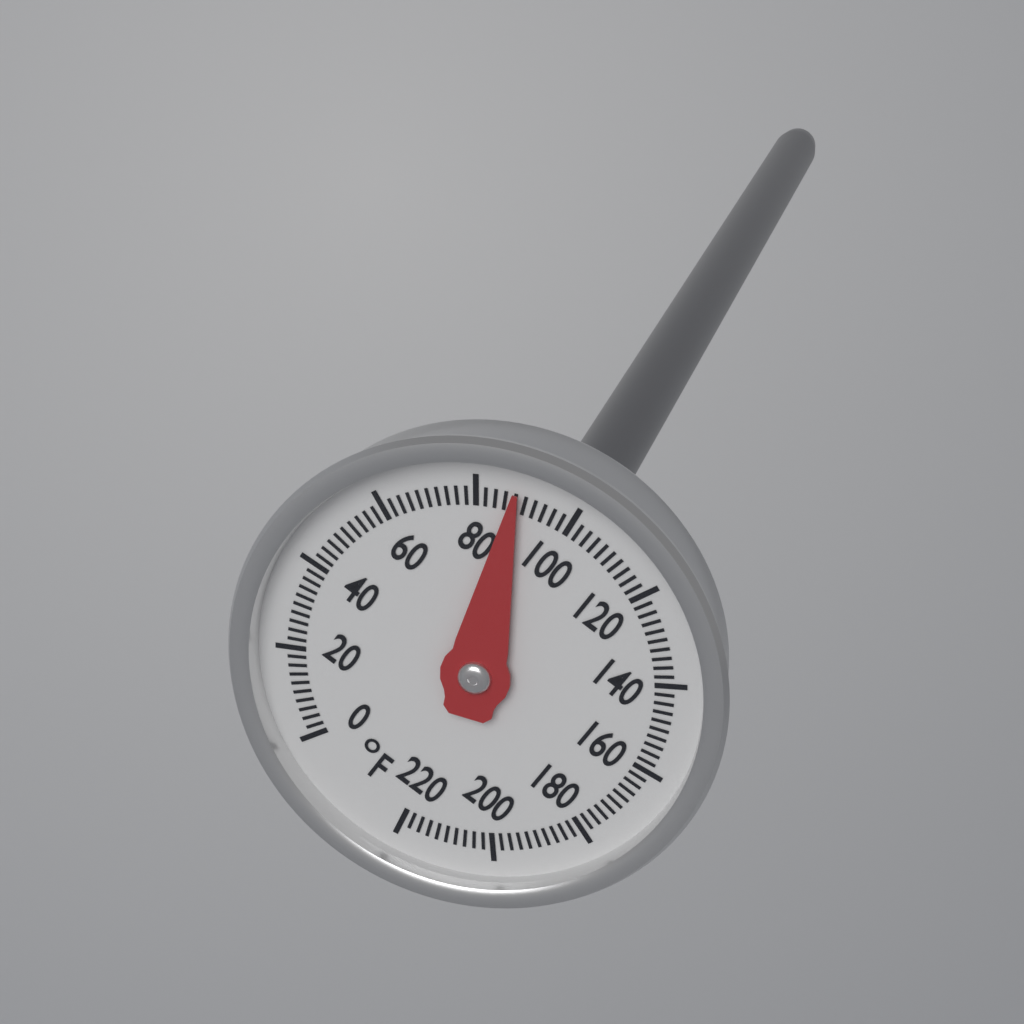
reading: 88 °F
